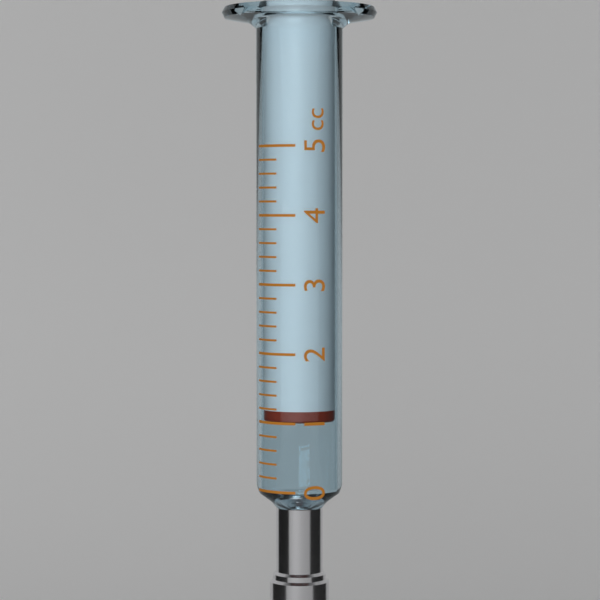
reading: 1.0 cc
